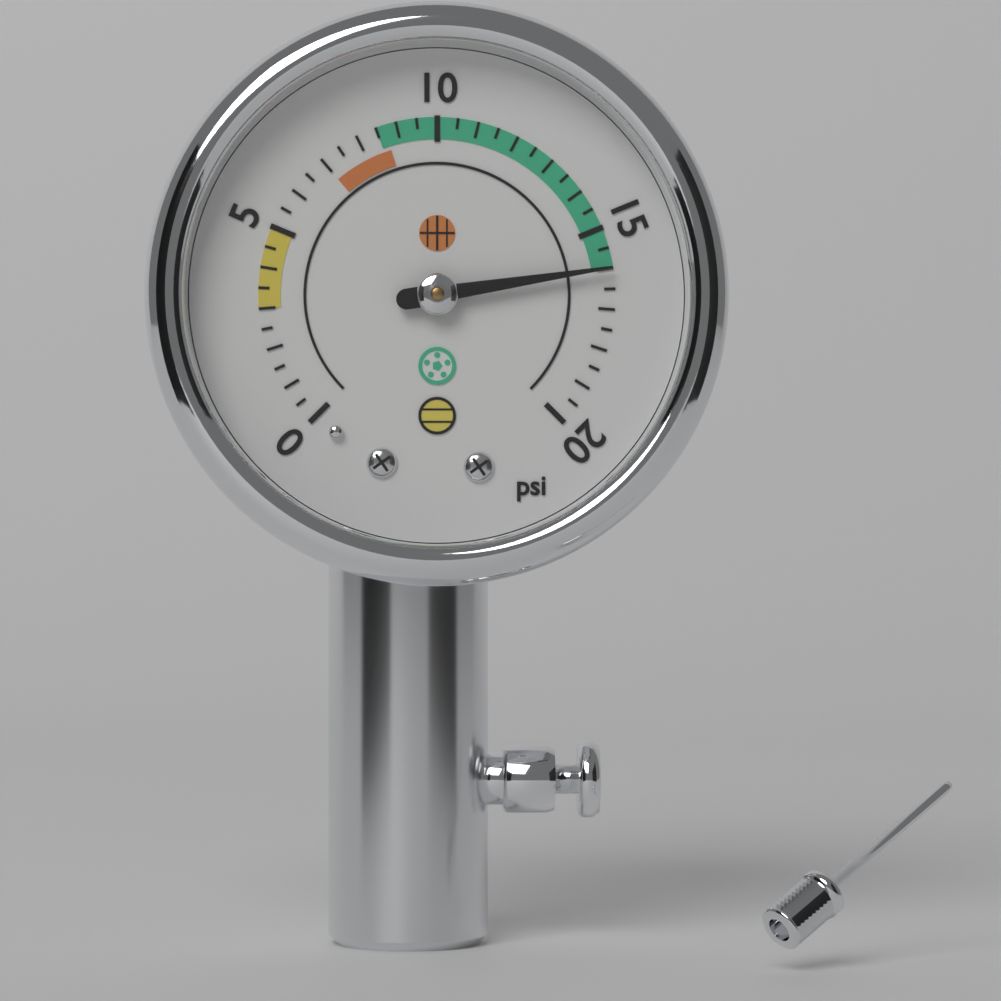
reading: 16.0 psi
